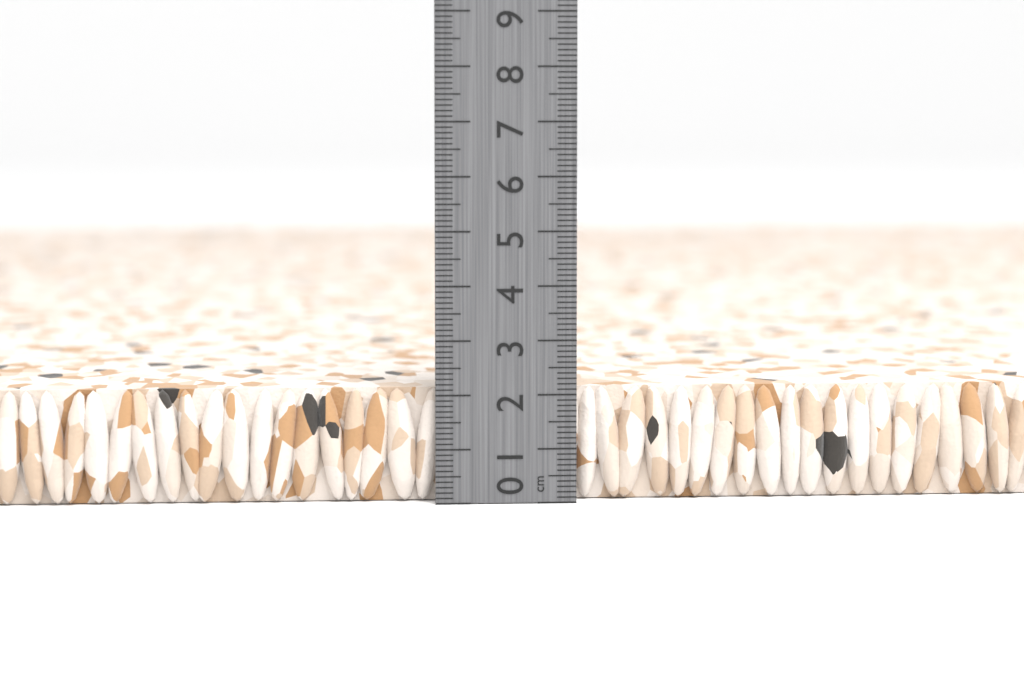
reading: 2.1 cm
